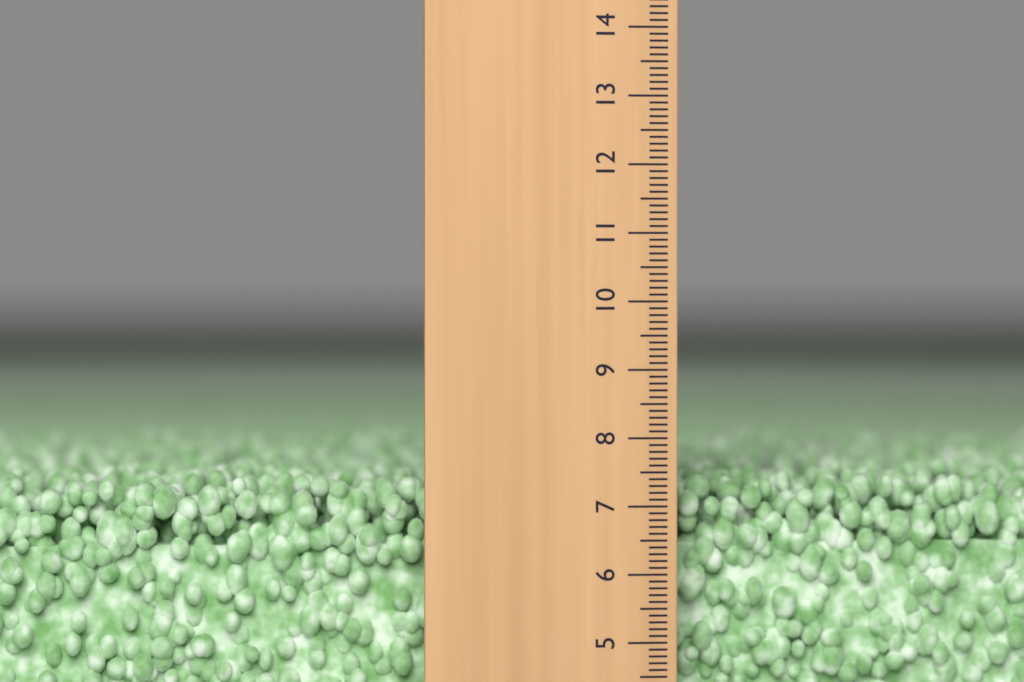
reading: 7.4 (no unit)
